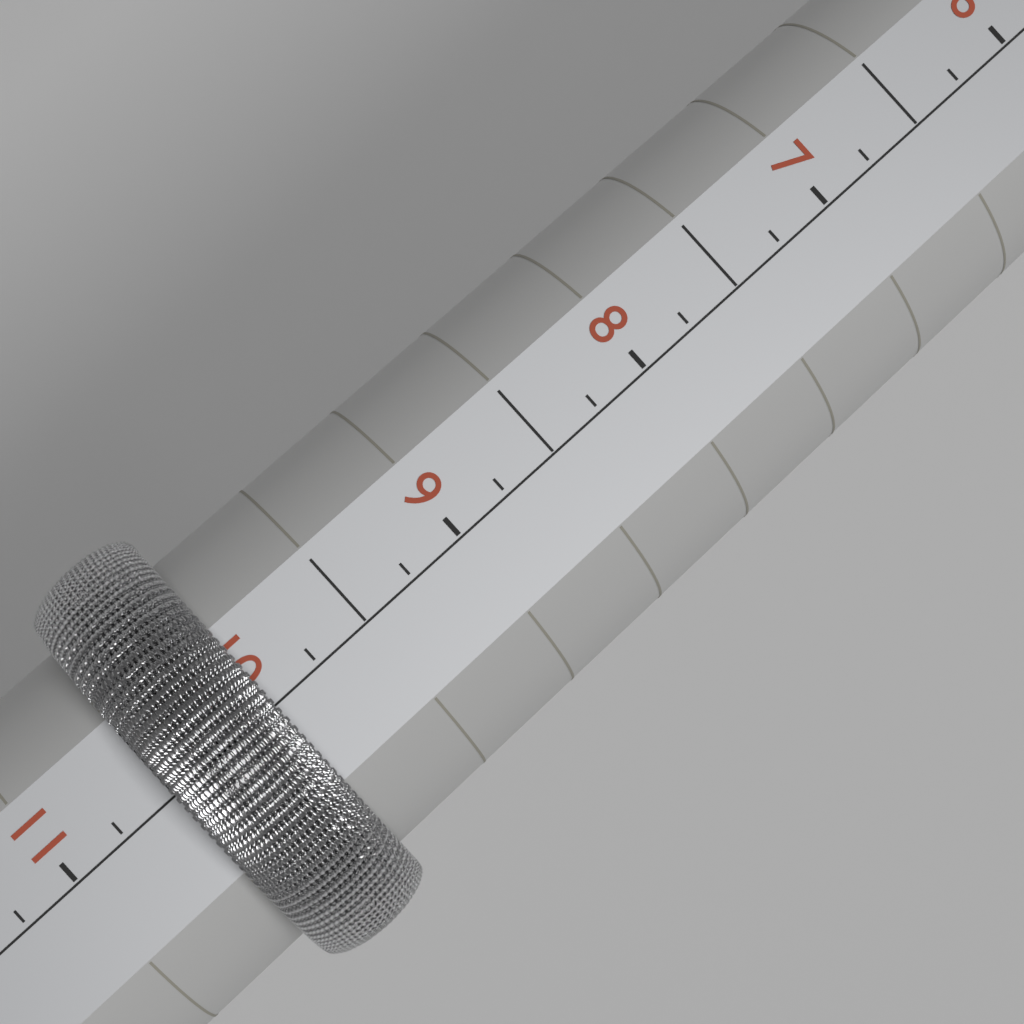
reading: 10.50 (no unit)
